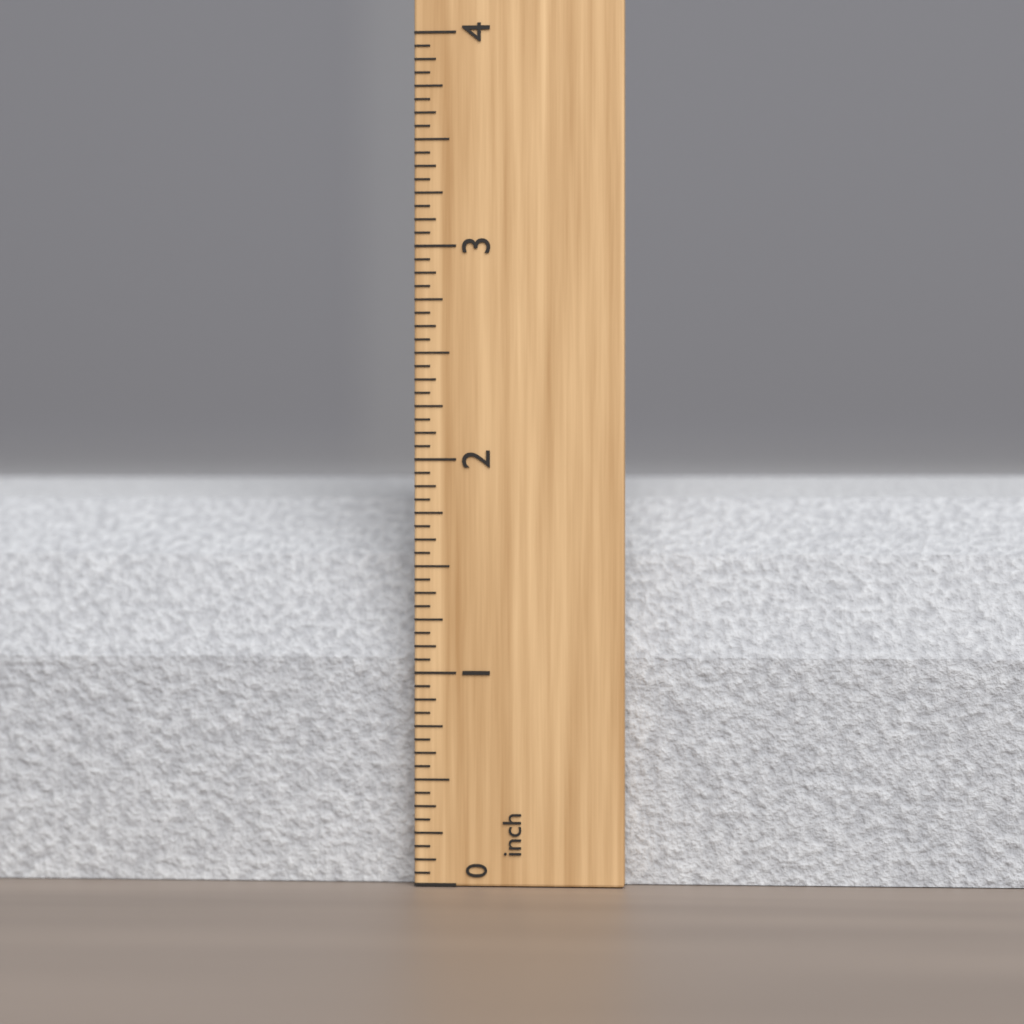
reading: 1.9375 inch
